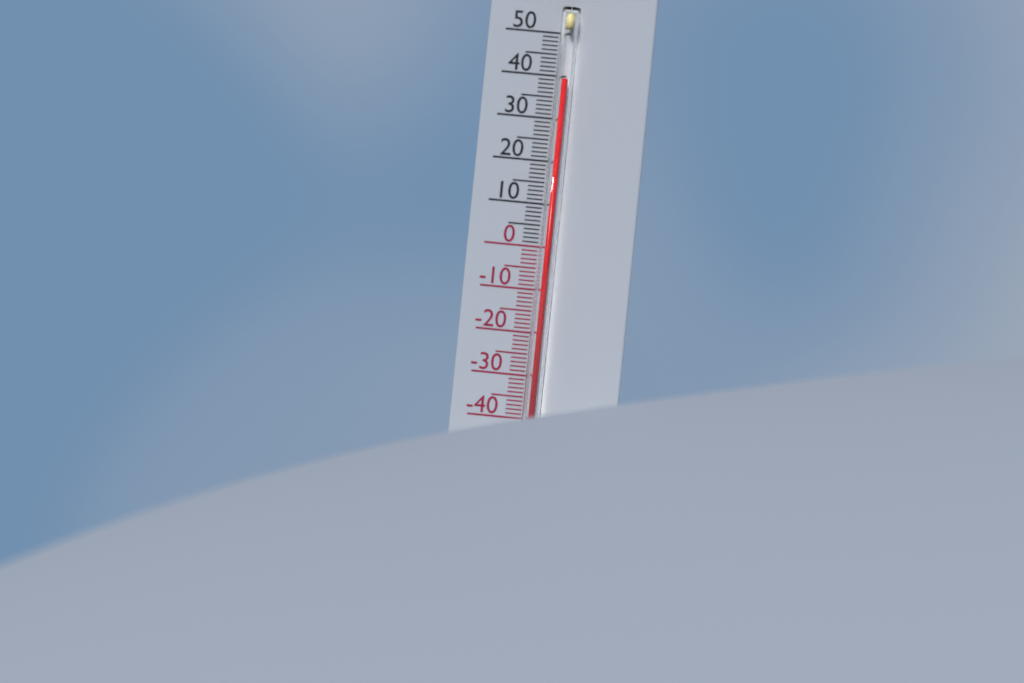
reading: 39 °C
